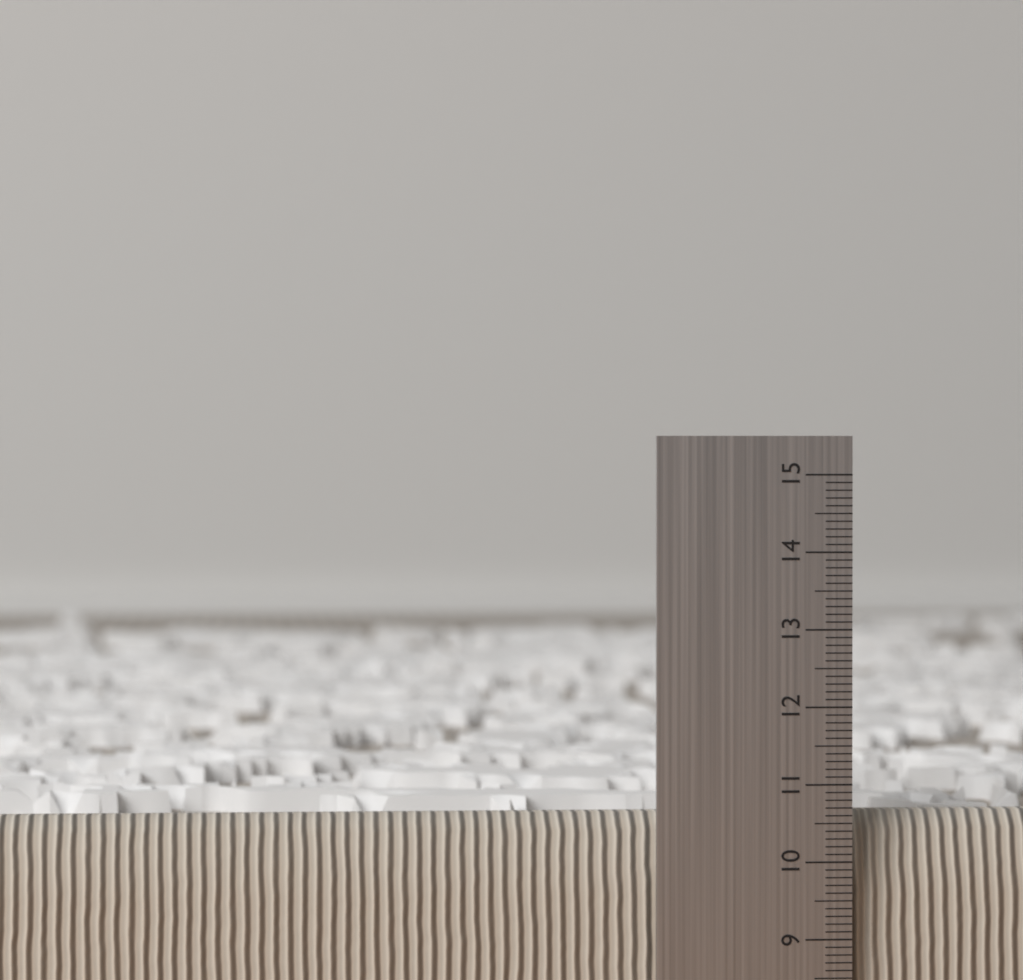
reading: 10.6 (no unit)
